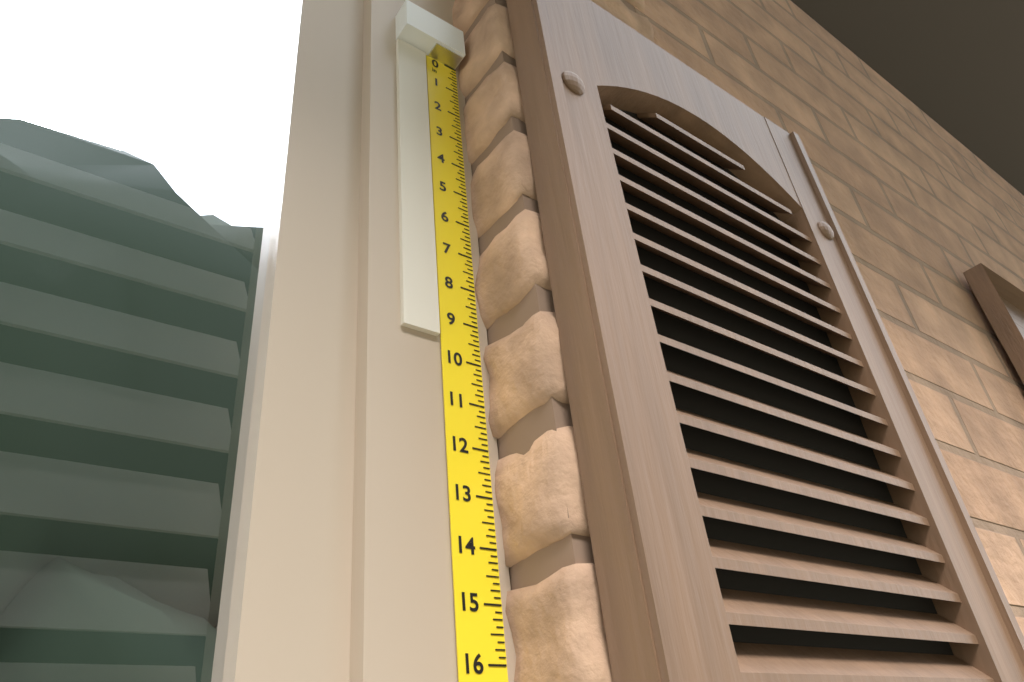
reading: 9.500 in
